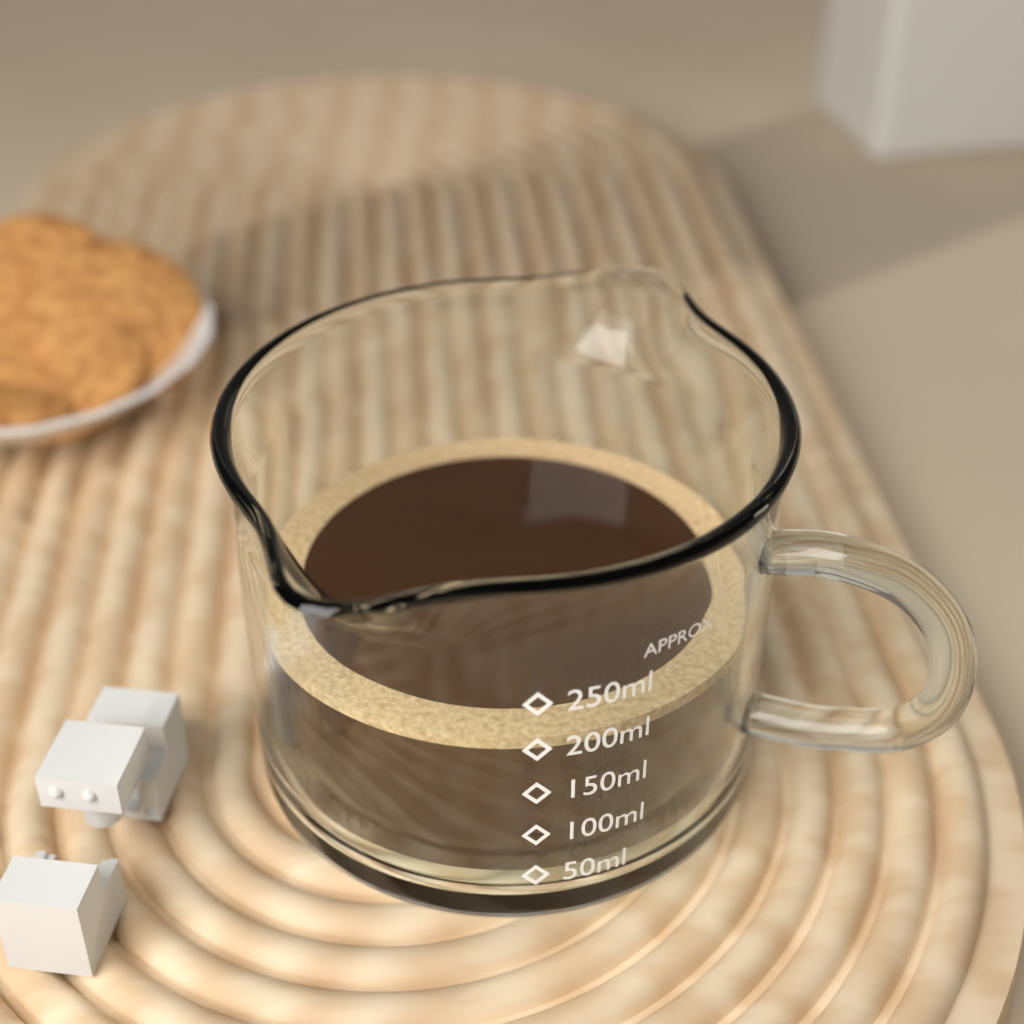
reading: 200 ml
